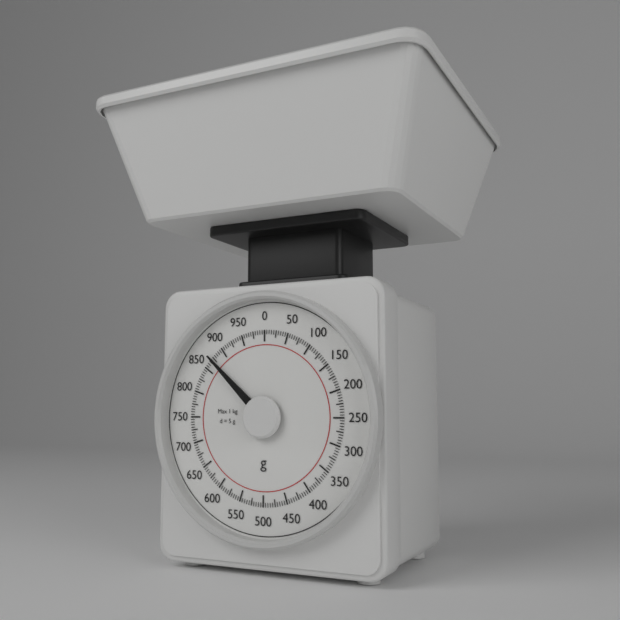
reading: 870 g
